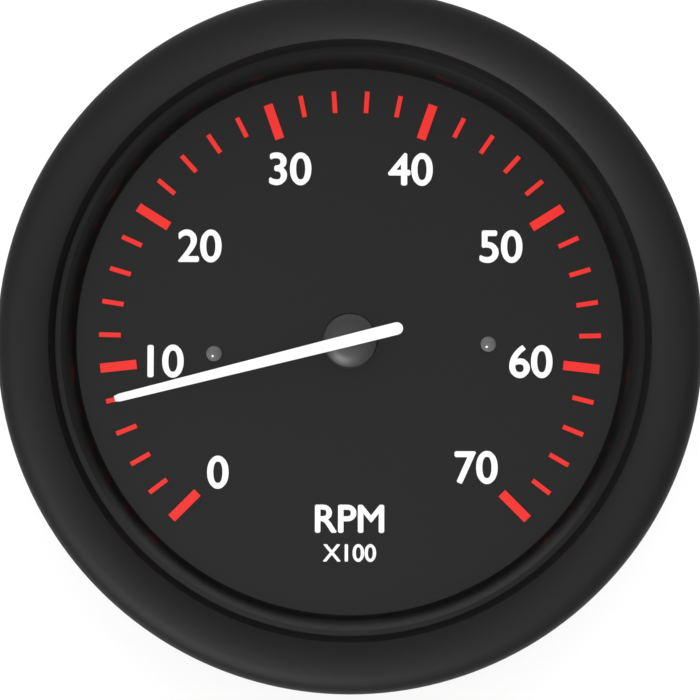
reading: 8 RPM x100
